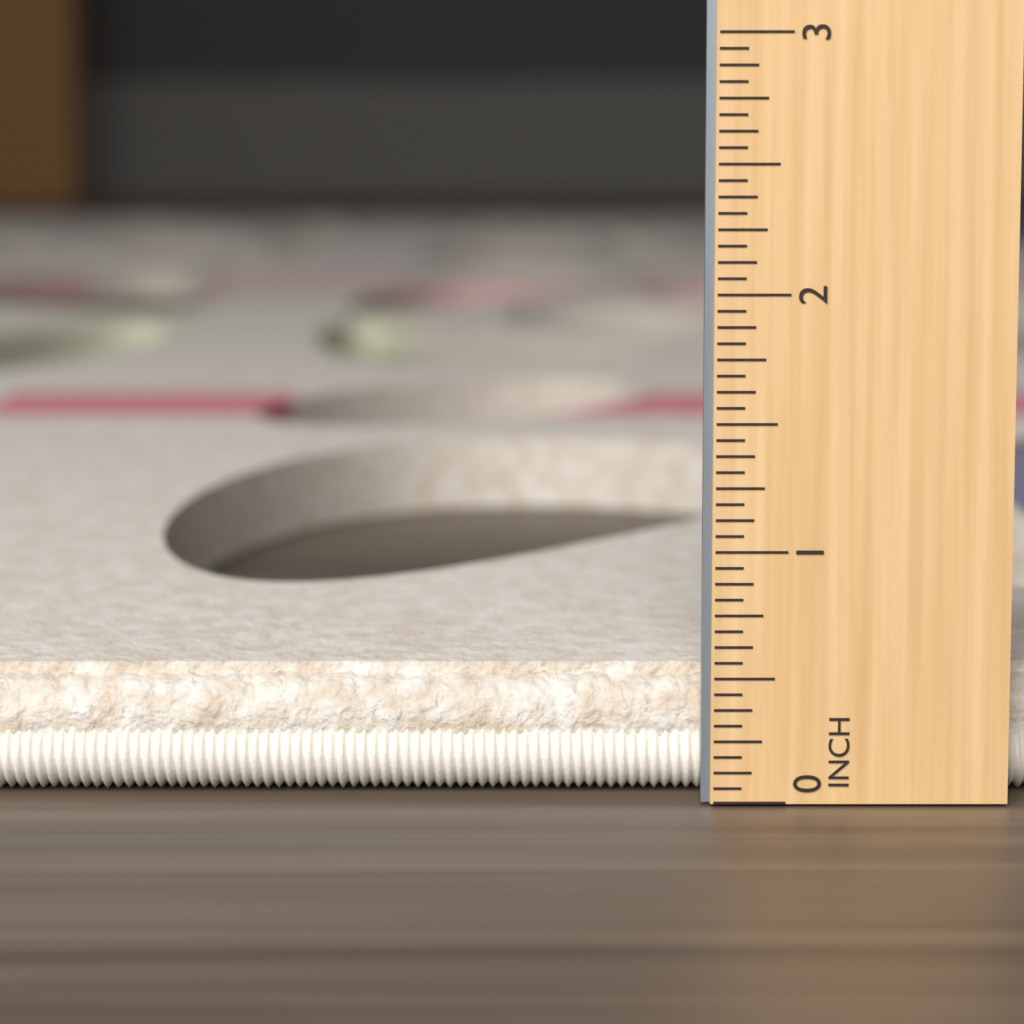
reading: 0.5000 in
